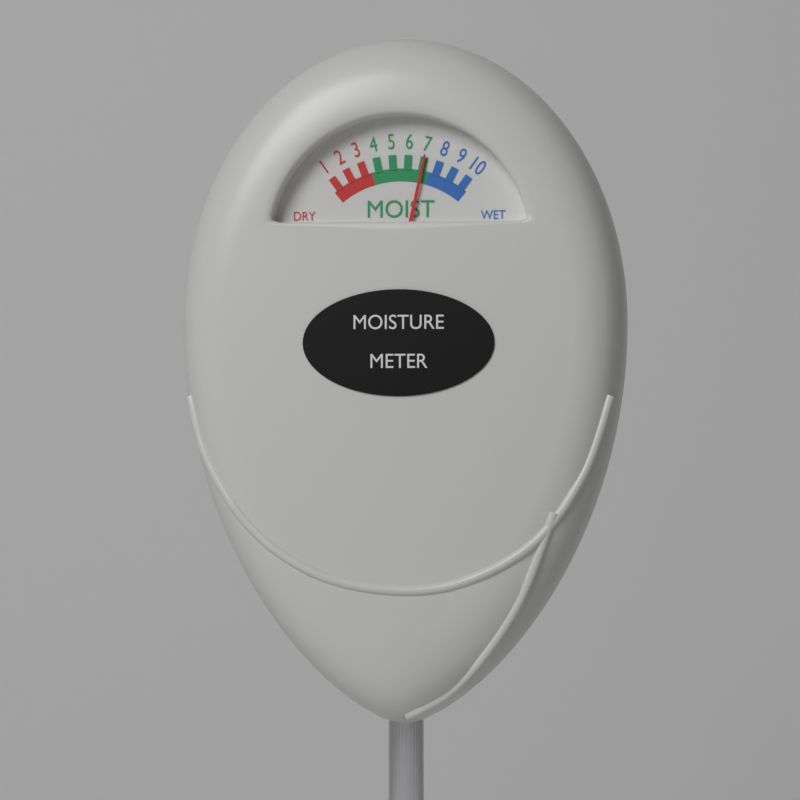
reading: 7 (no unit)
